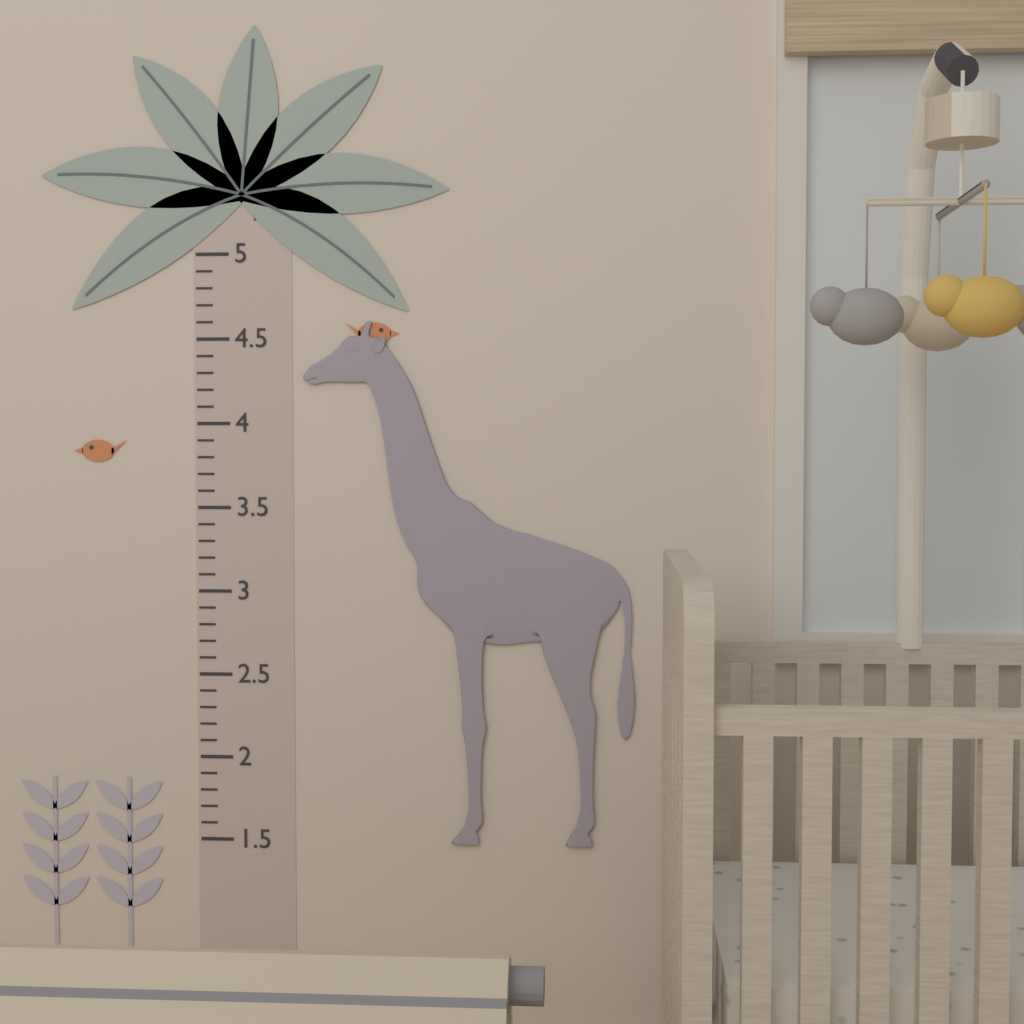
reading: 4.6 ft
